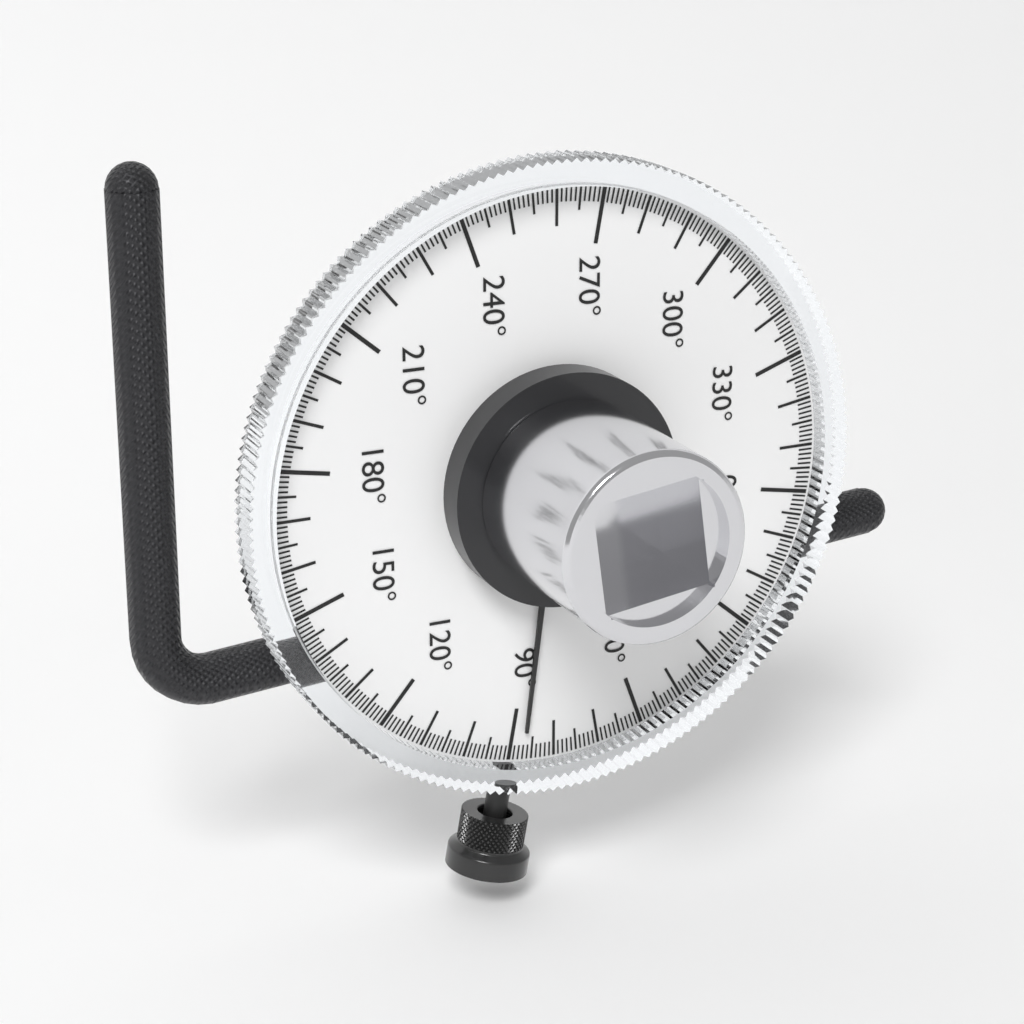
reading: 87 °
